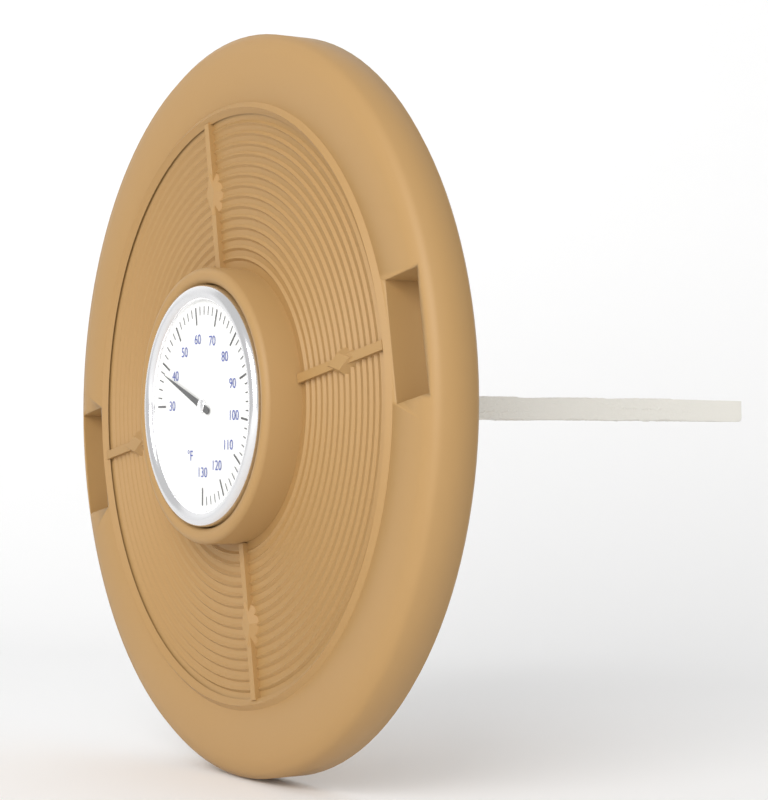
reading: 38 °F
